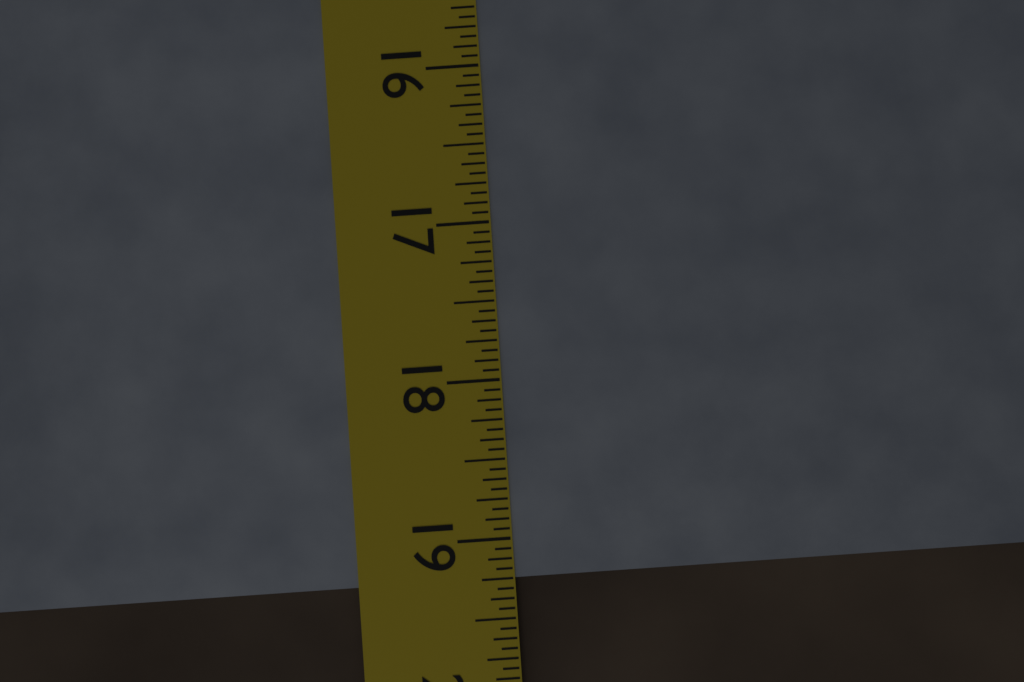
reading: 19.2500 in
